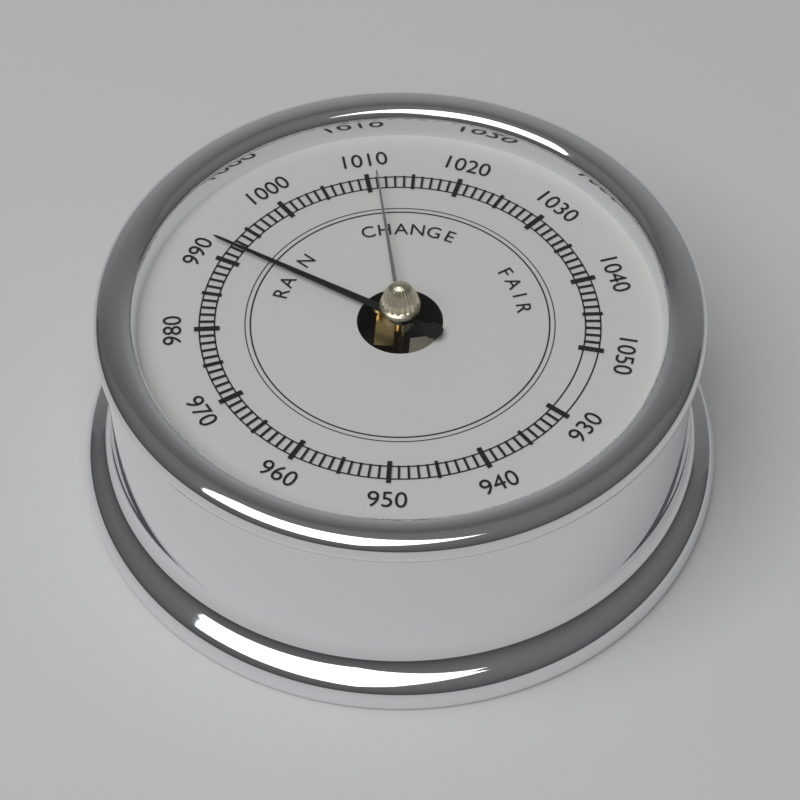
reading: 992 (no unit)
